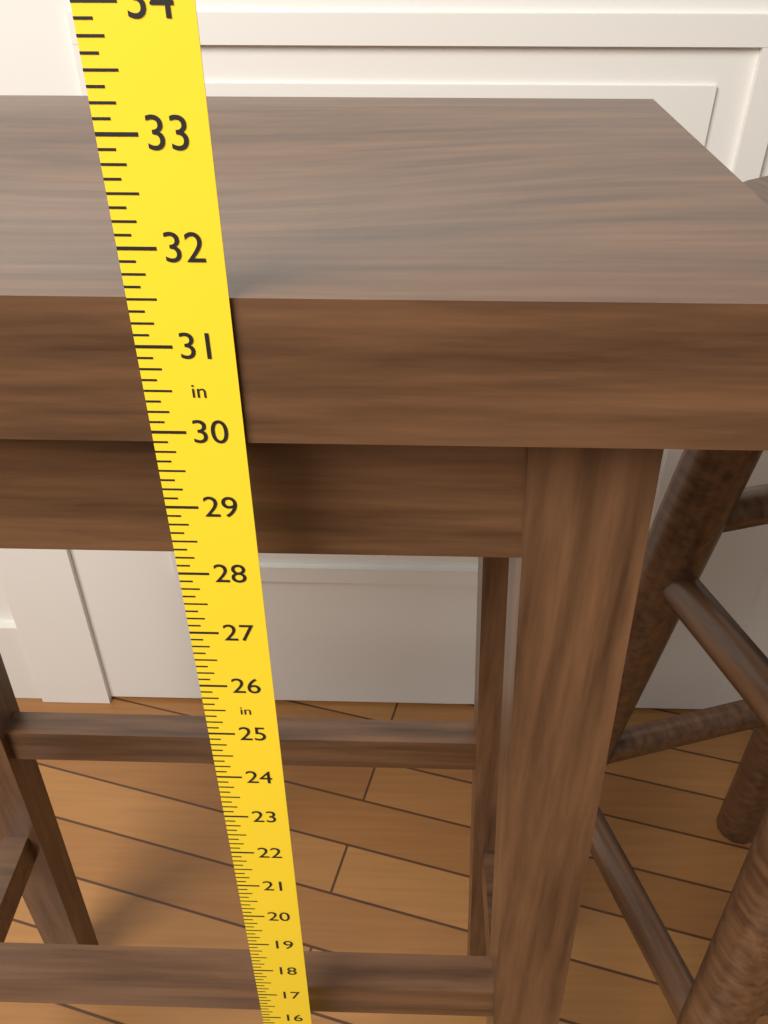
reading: 31.500 in
